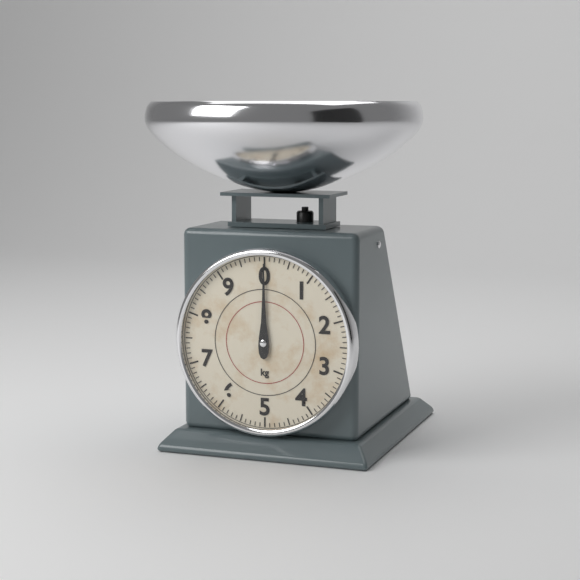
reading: 0.0 kg
